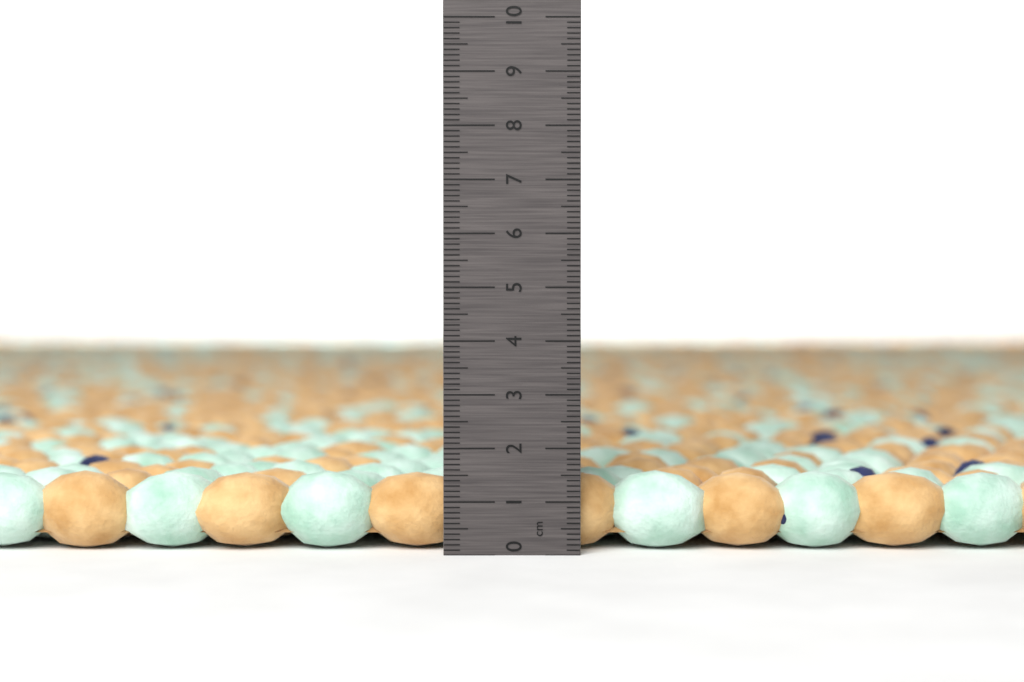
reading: 1.5 cm
